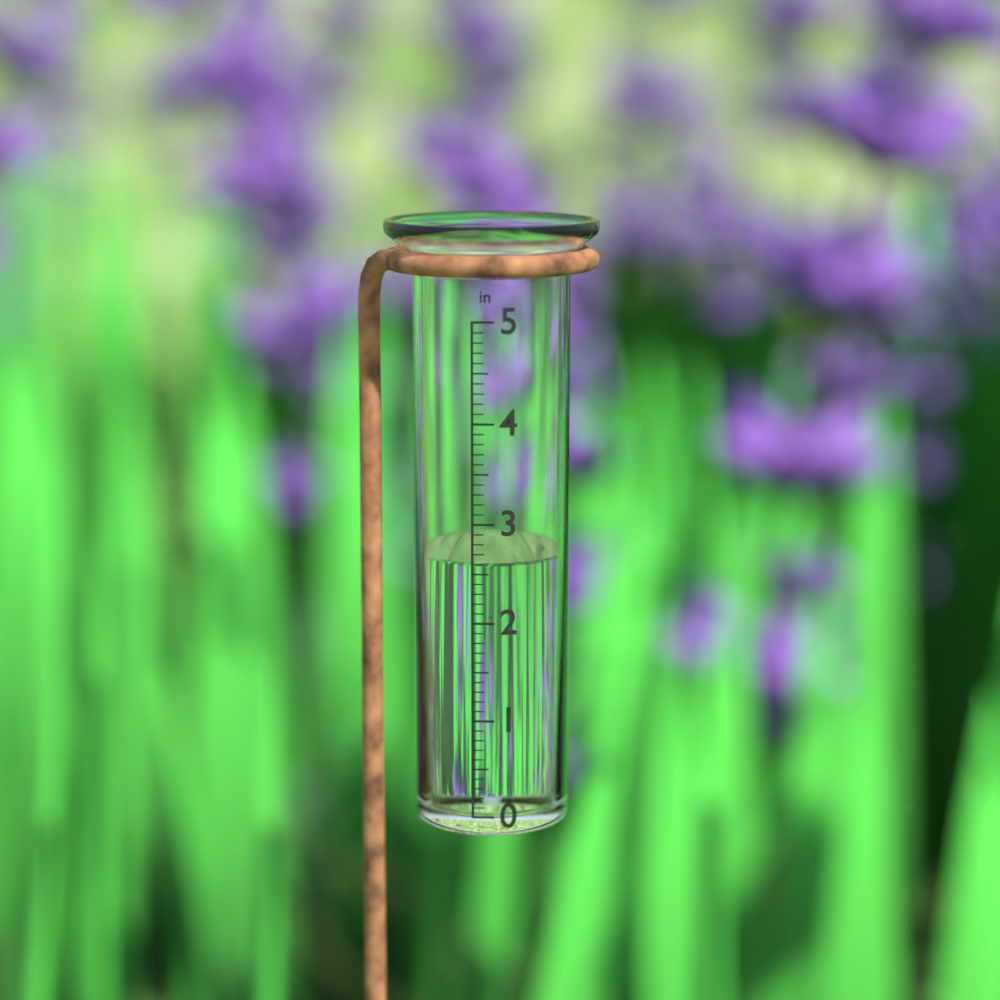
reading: 2.6 in
